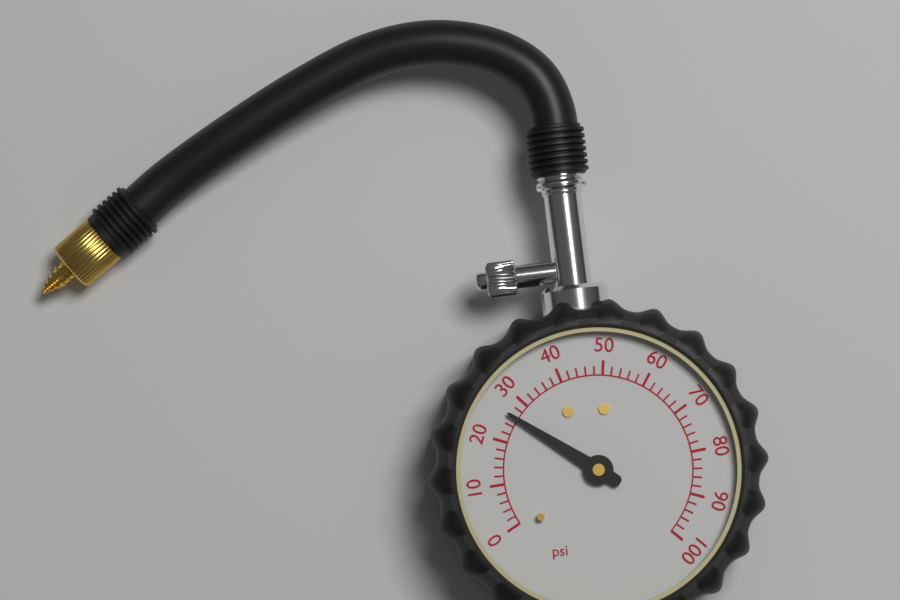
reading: 26 psi
